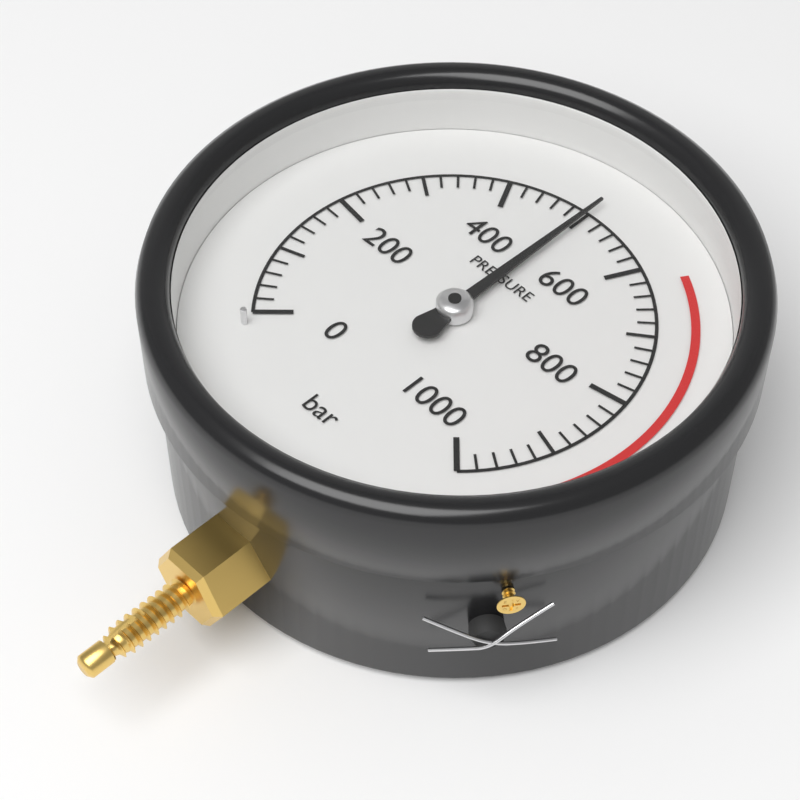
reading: 500 bar
